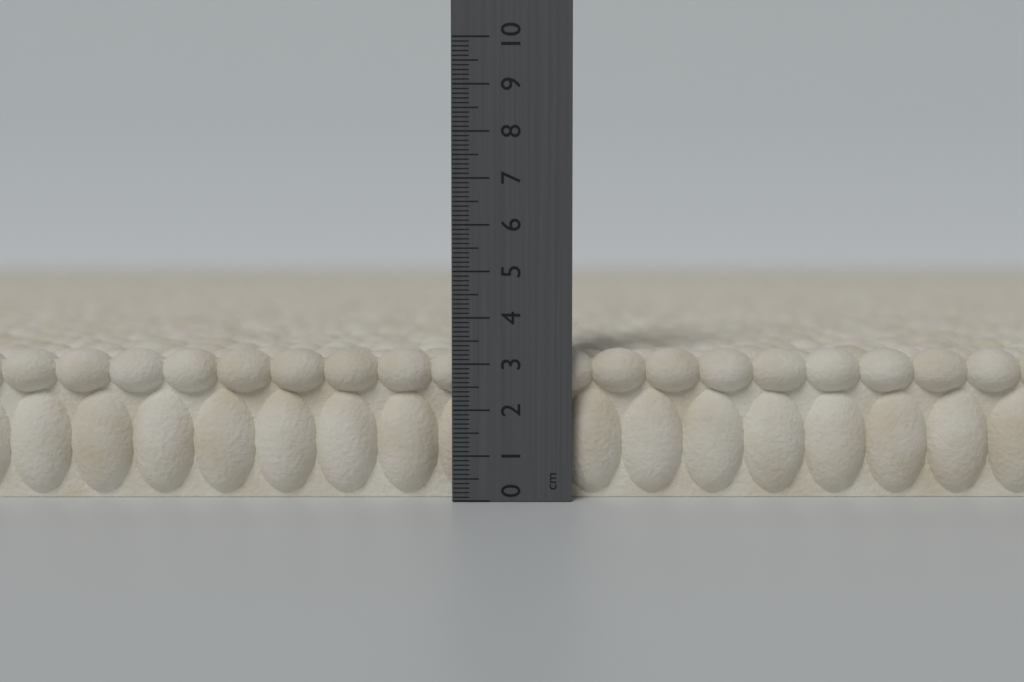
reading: 3.3 cm
